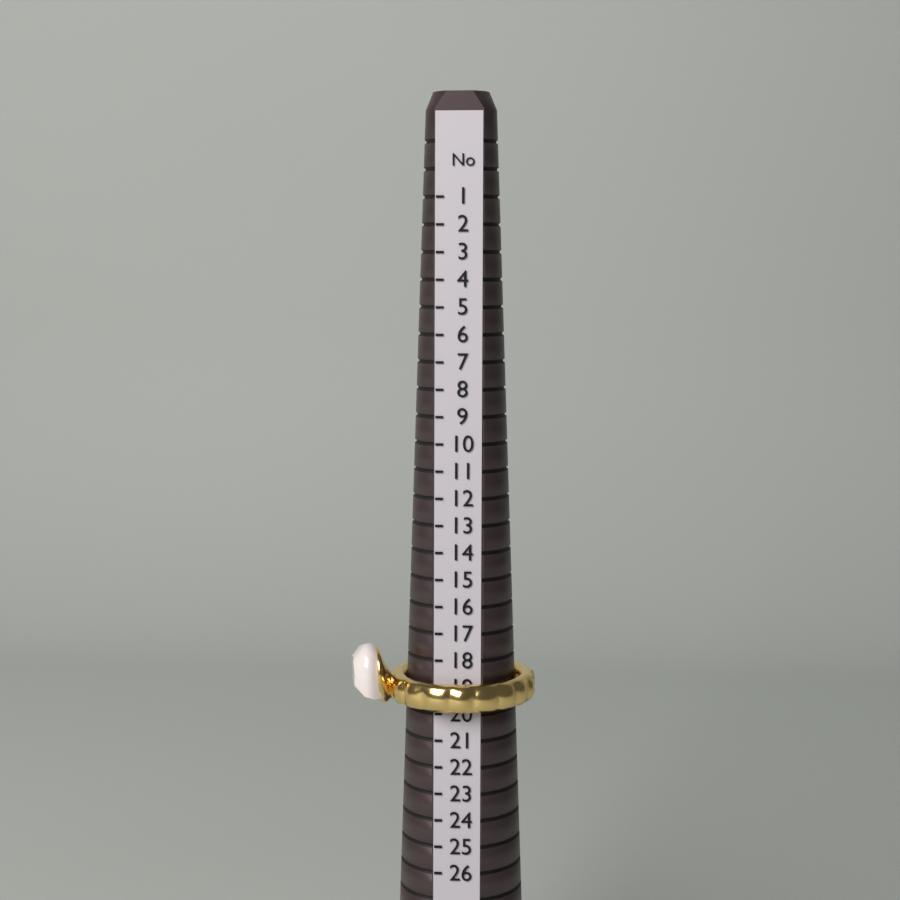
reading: 20 (no unit)
